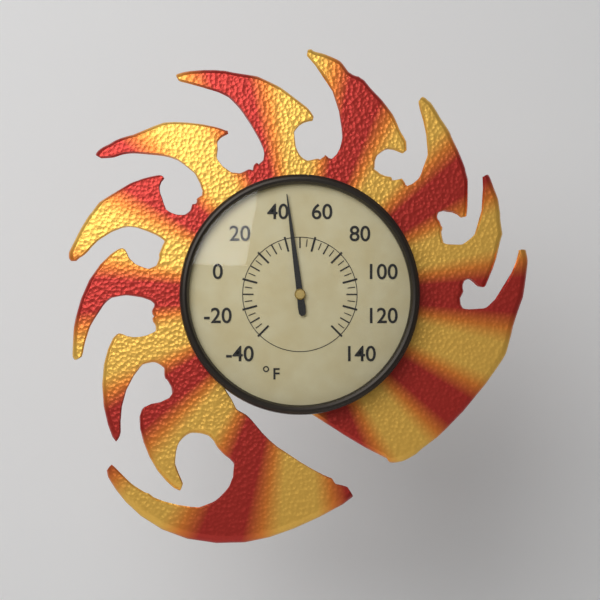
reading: 45 °F
